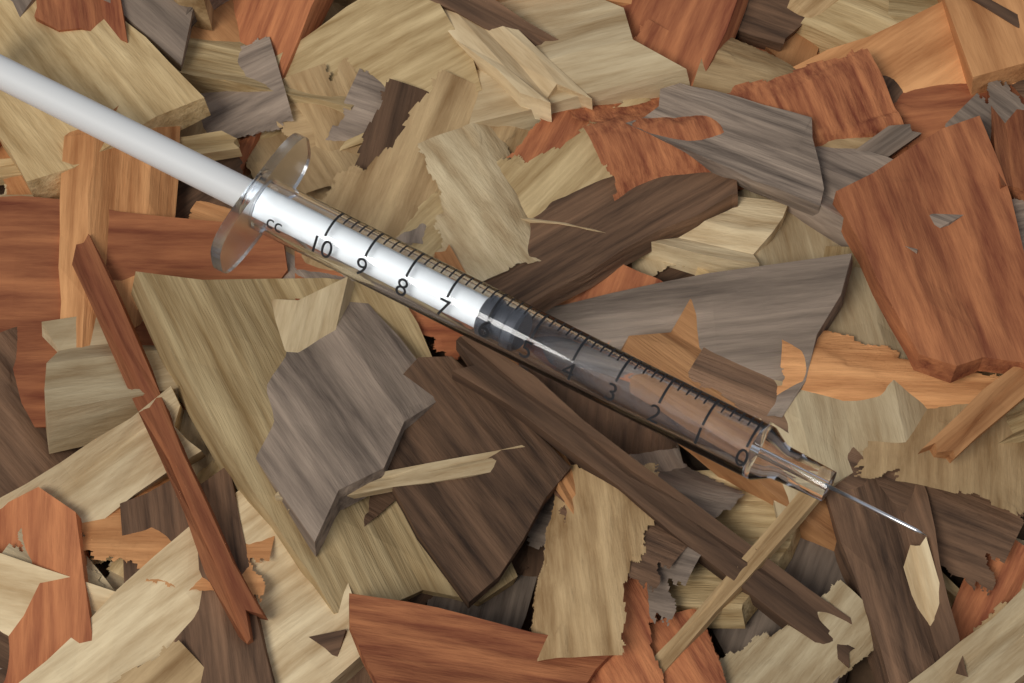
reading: 5.4 cc
